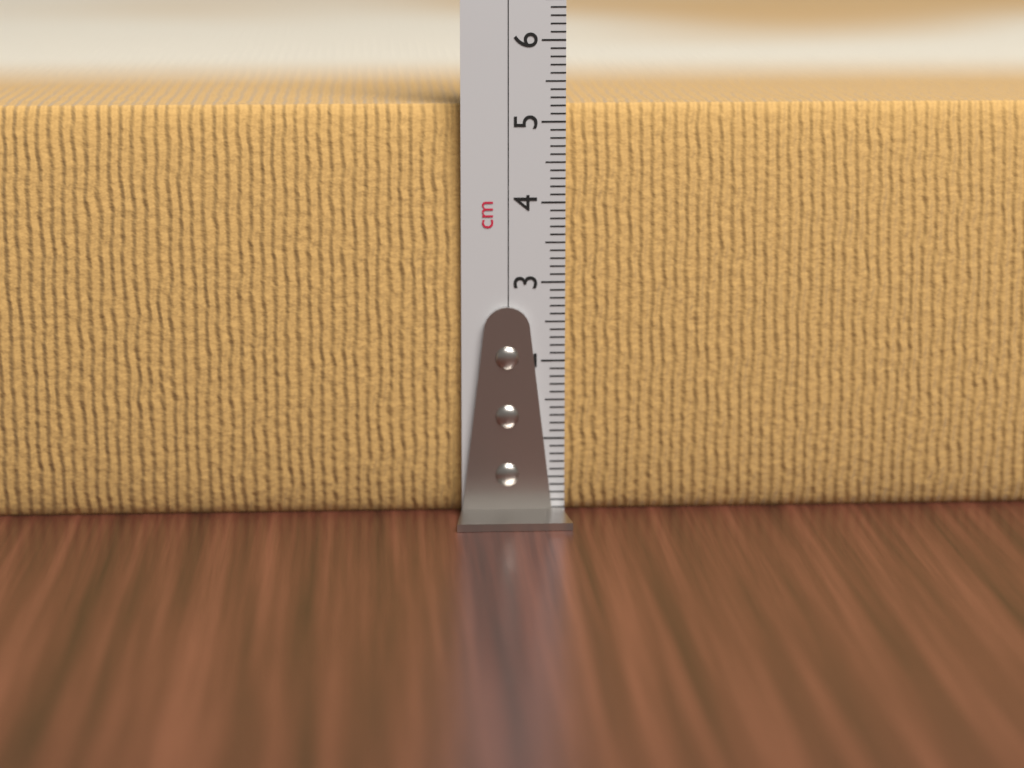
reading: 5.2 cm
